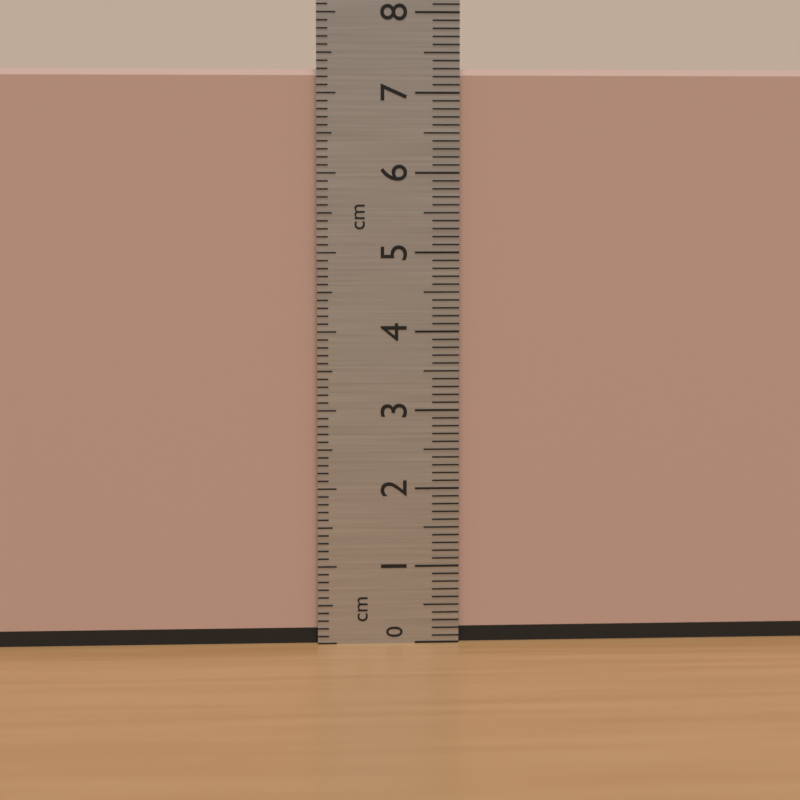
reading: 7.3 cm
